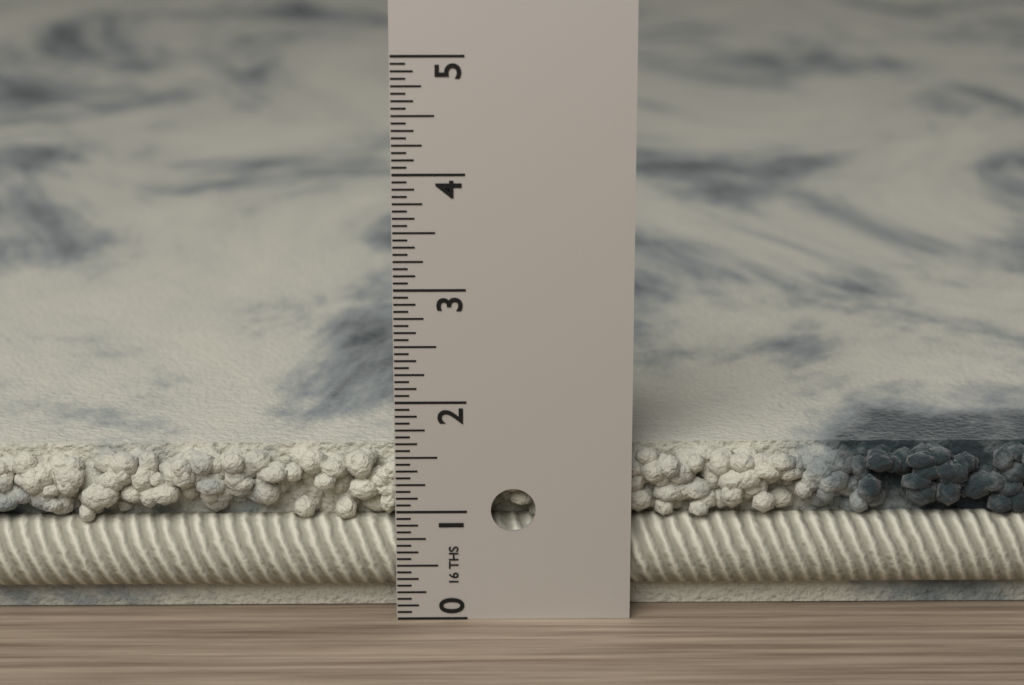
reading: 1.5000 in
